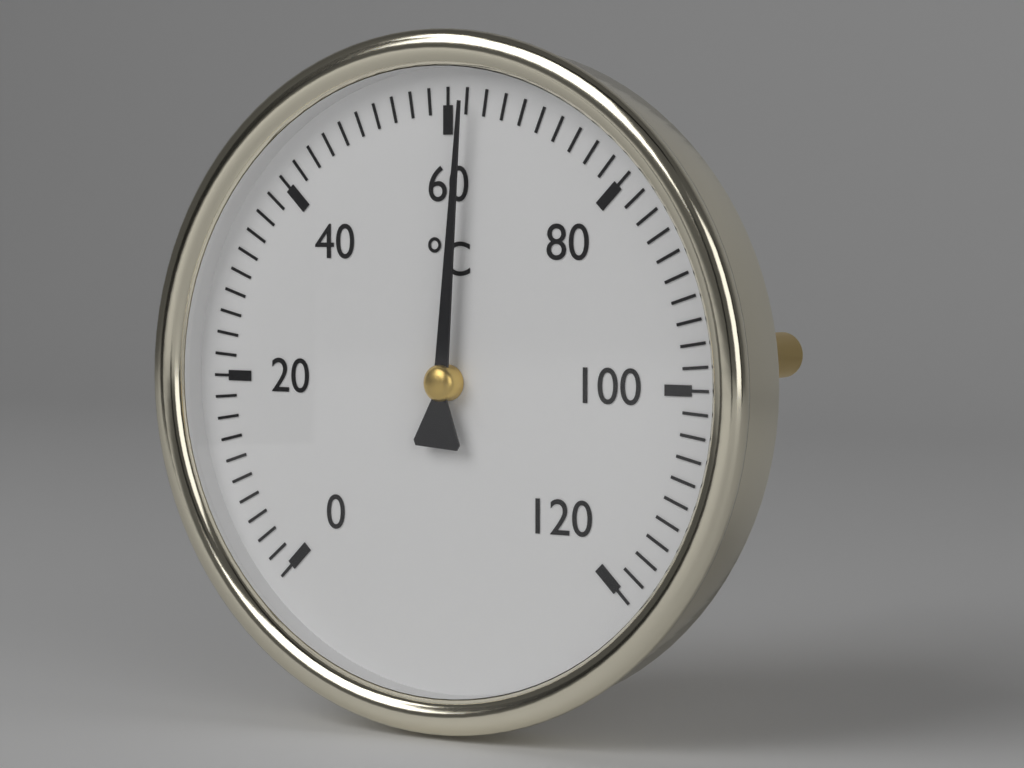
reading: 62 °C
